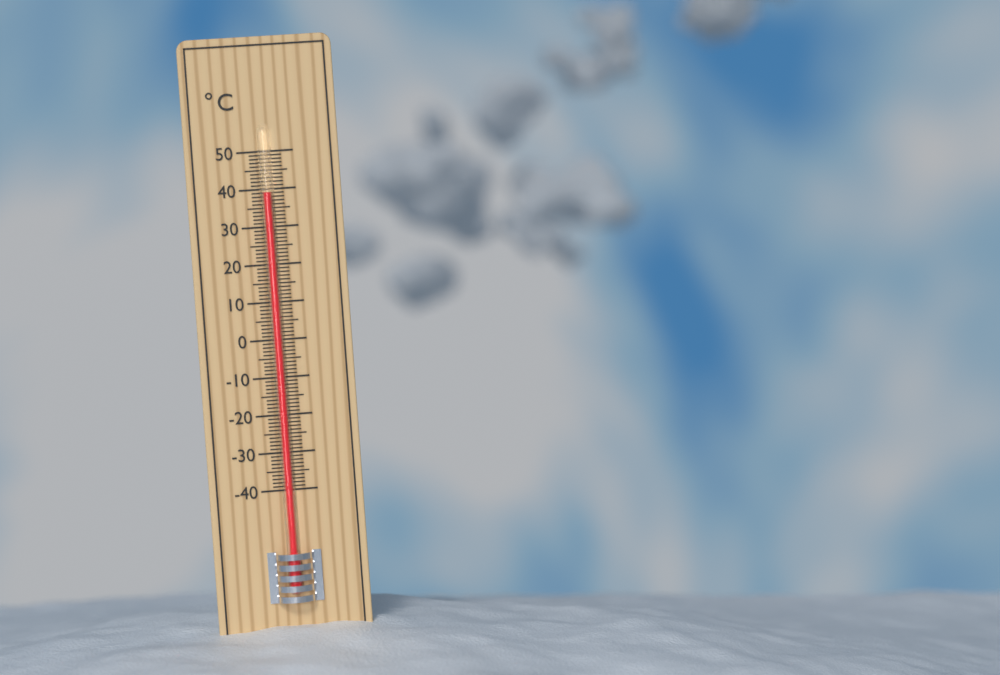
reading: 39 °C
